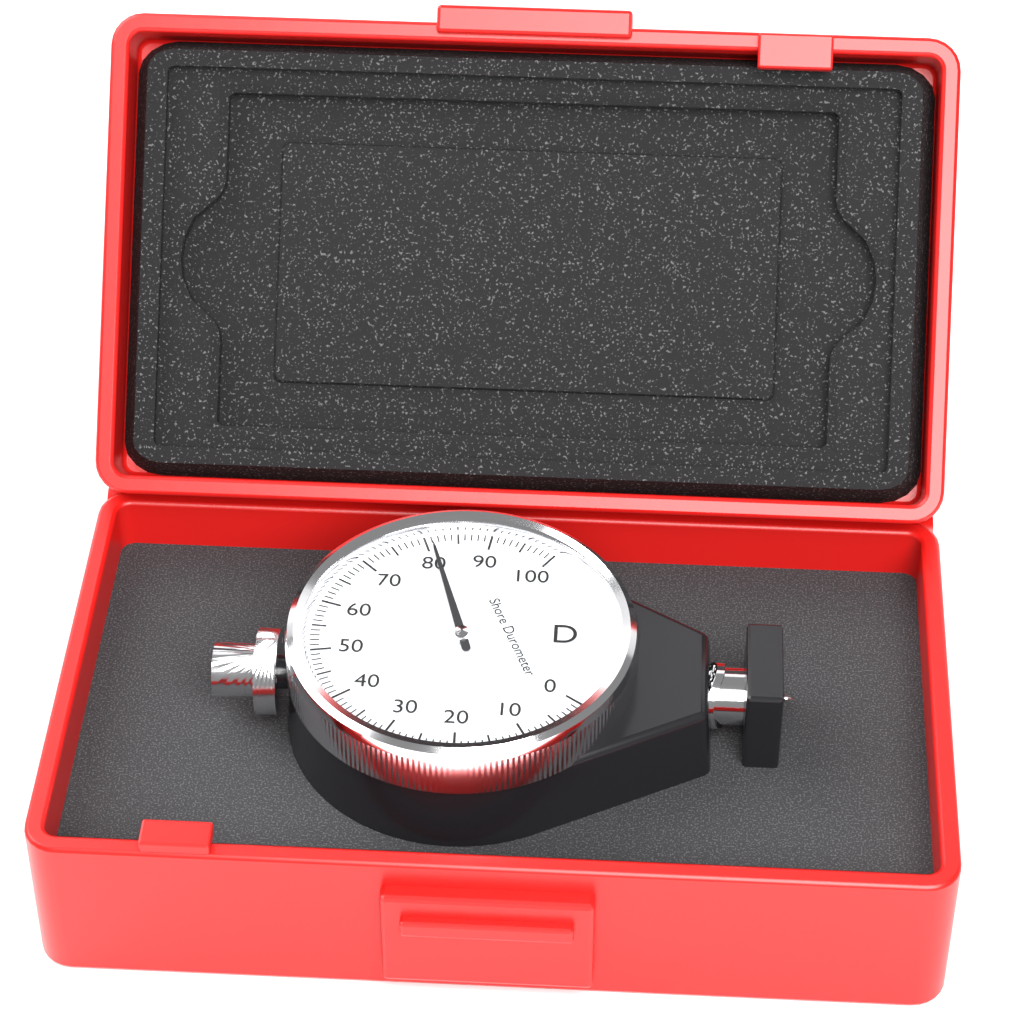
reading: 81 Shore D
